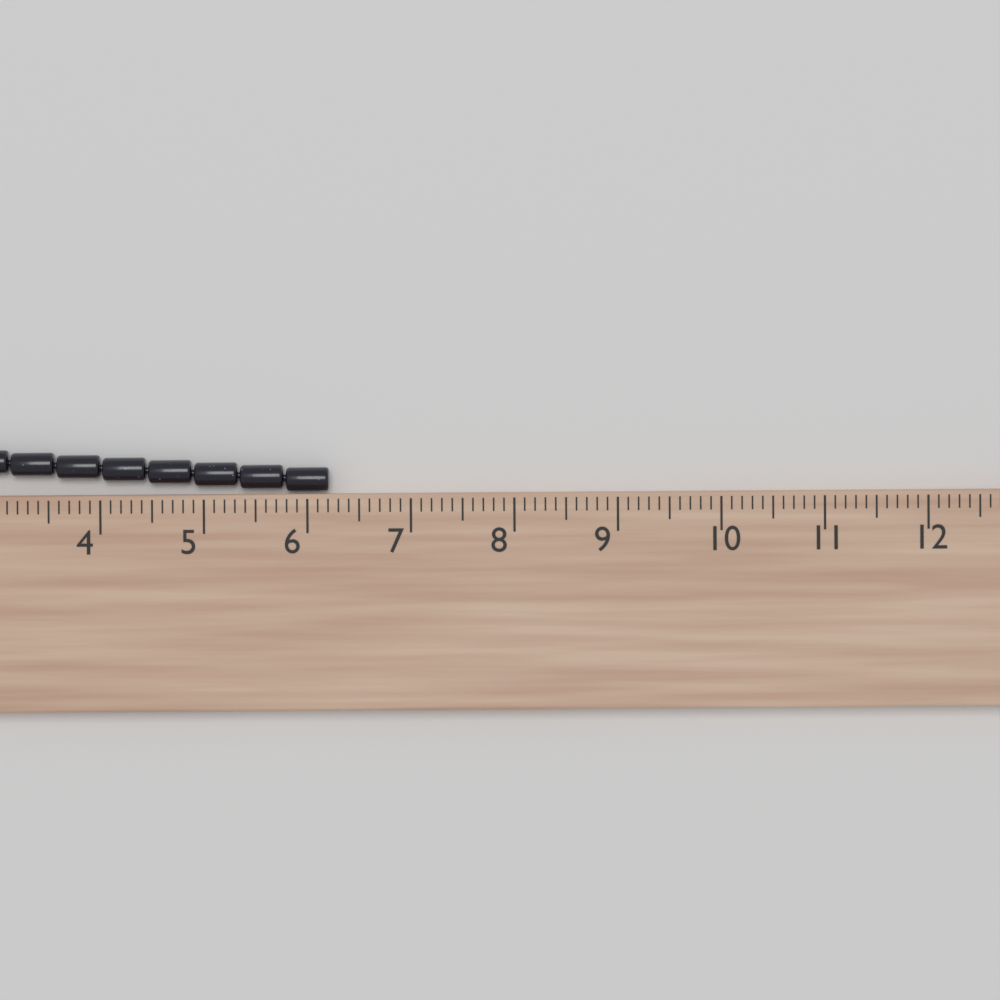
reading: 6.2 cm
